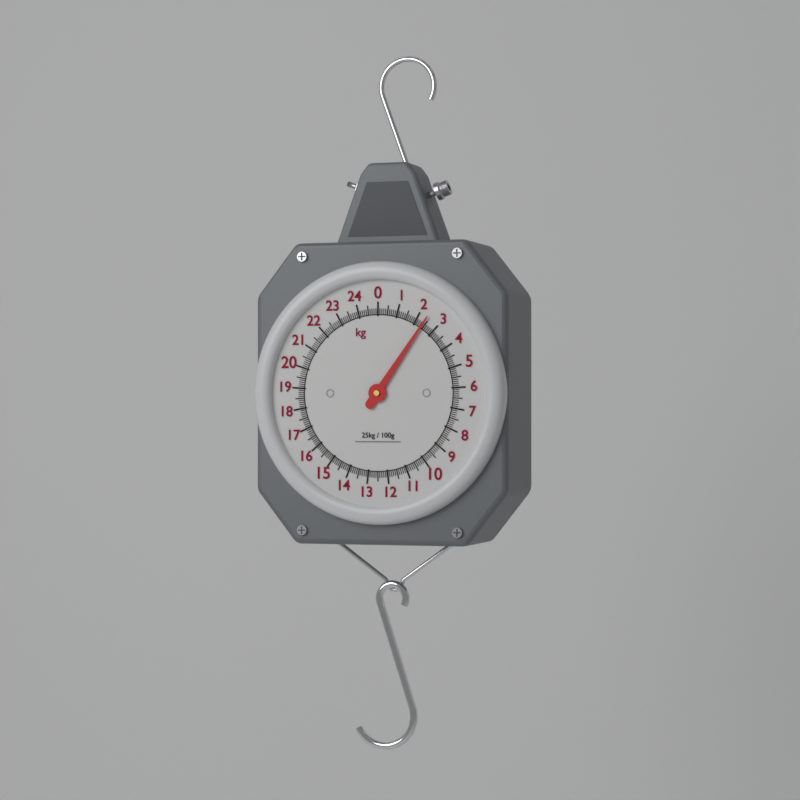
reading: 2.4 kg
